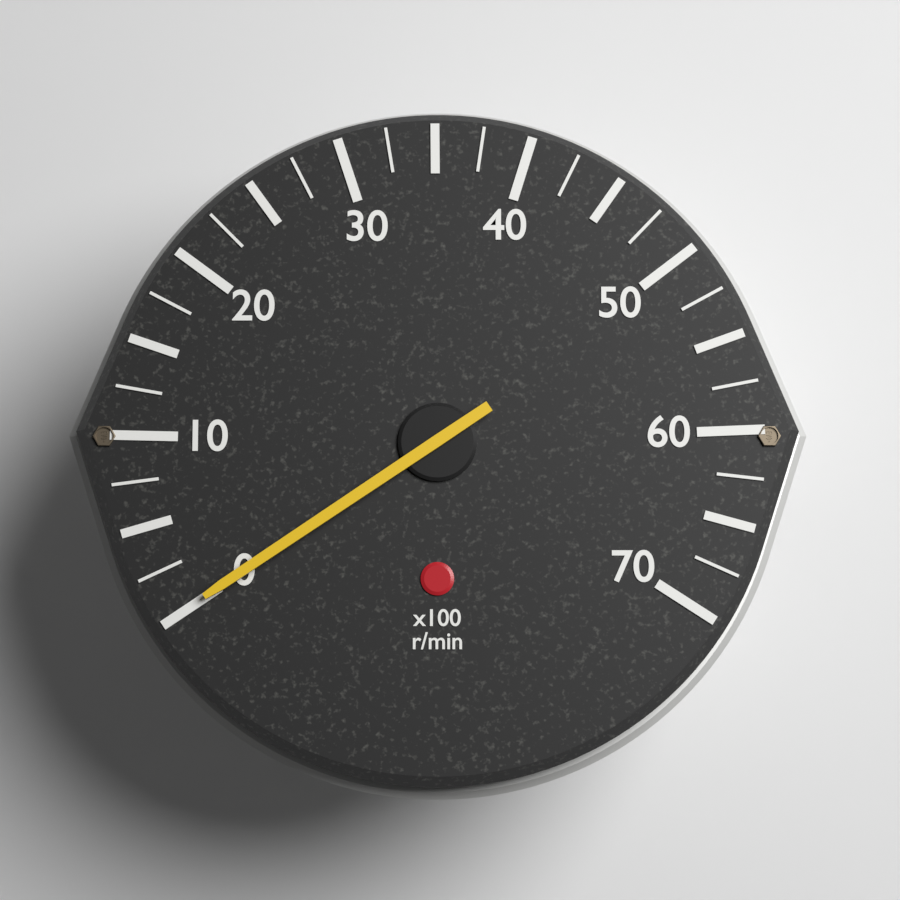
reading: 0 r/min
